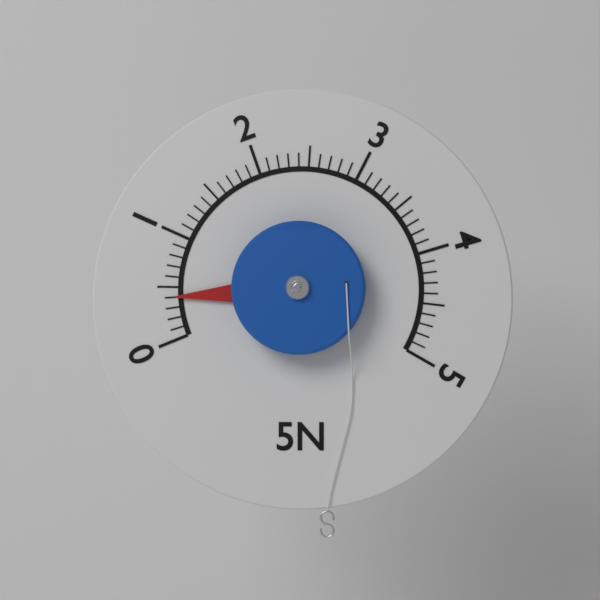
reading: 0.4 N
